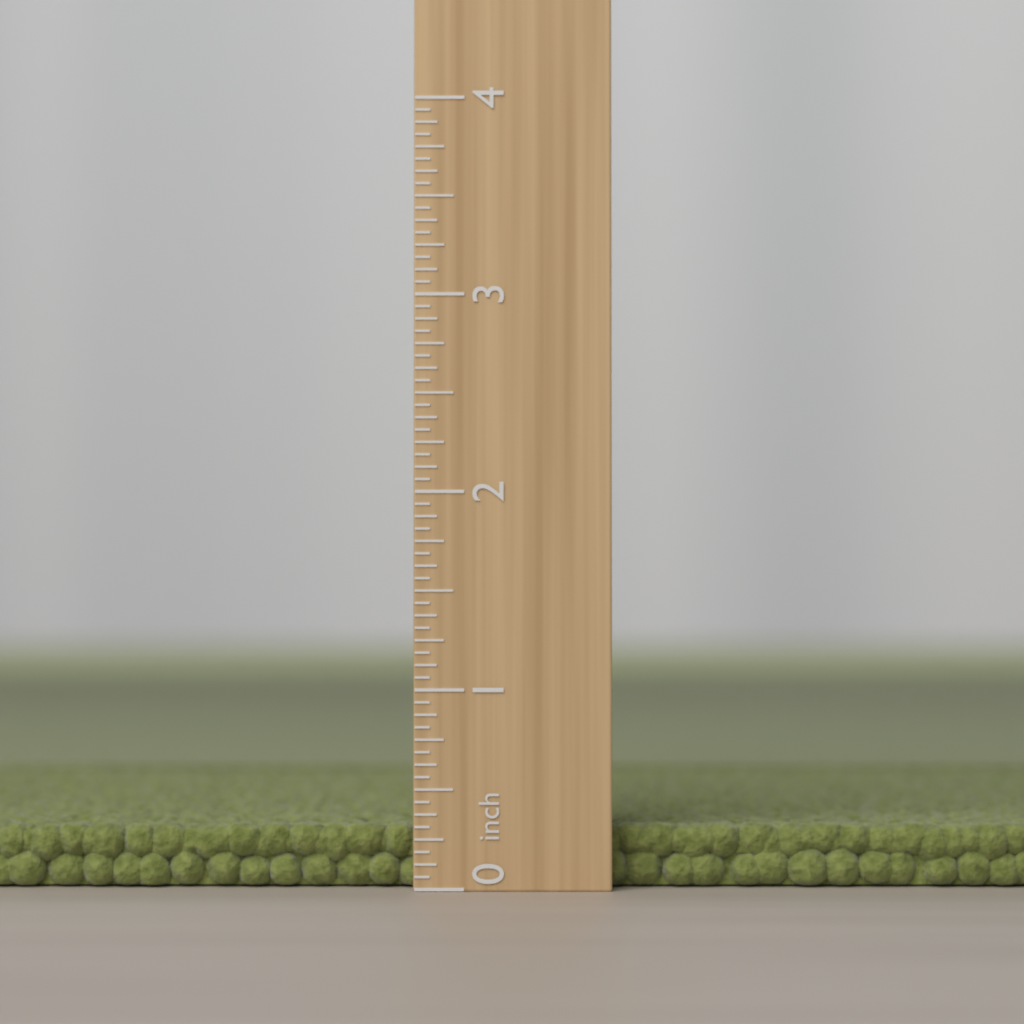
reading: 0.3125 inch
